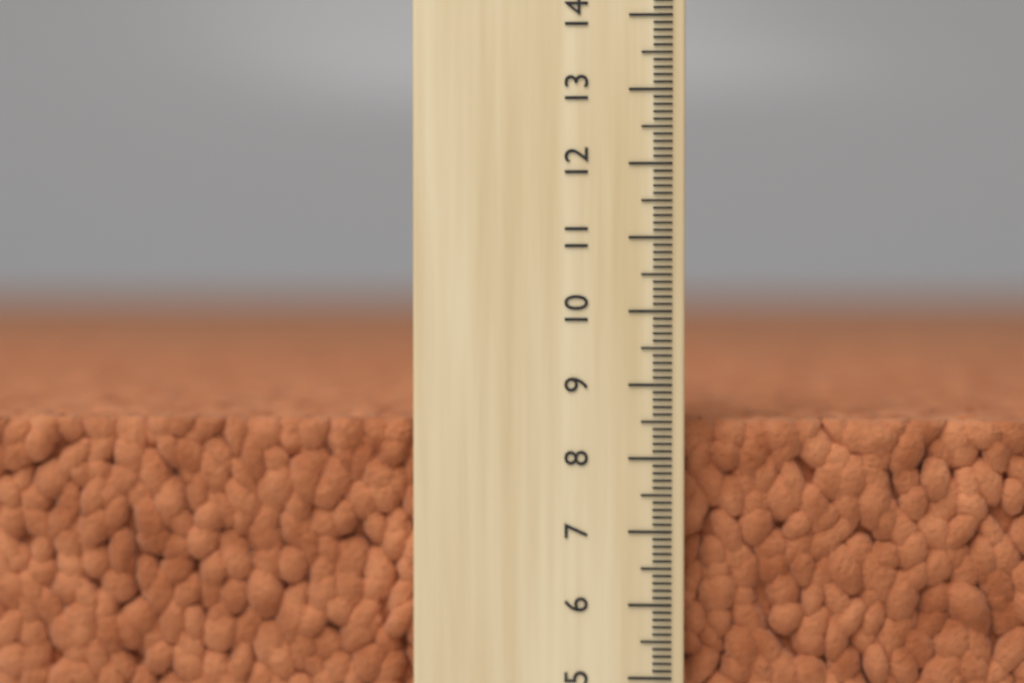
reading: 8.5 (no unit)
